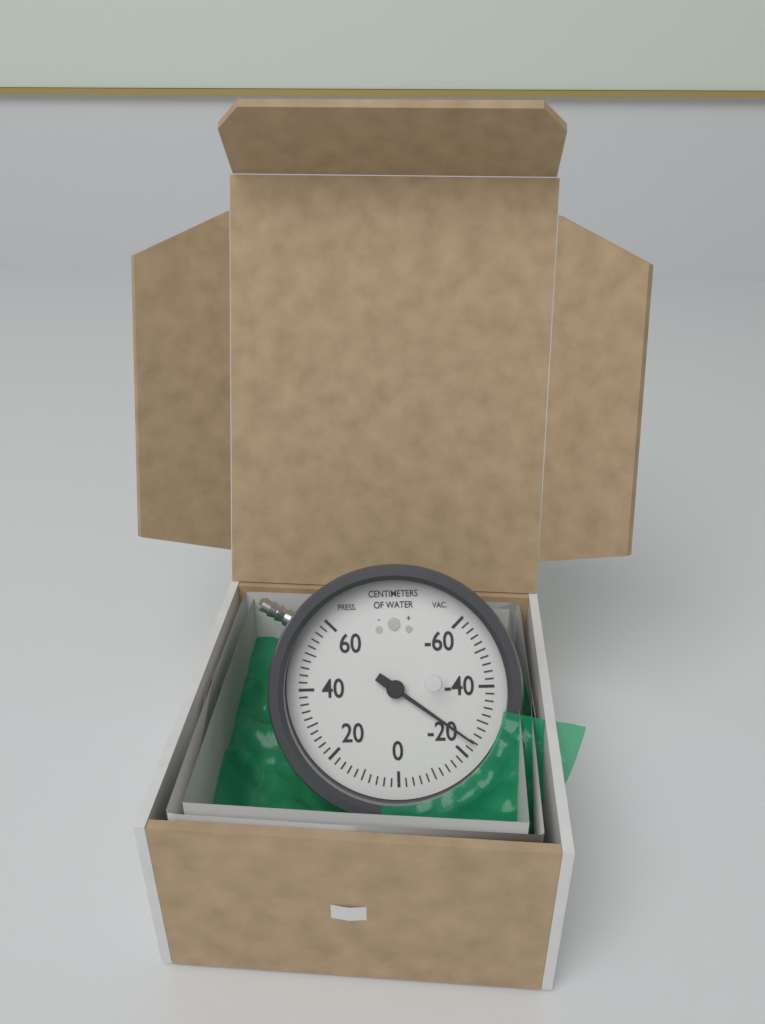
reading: -24 cmH2O
